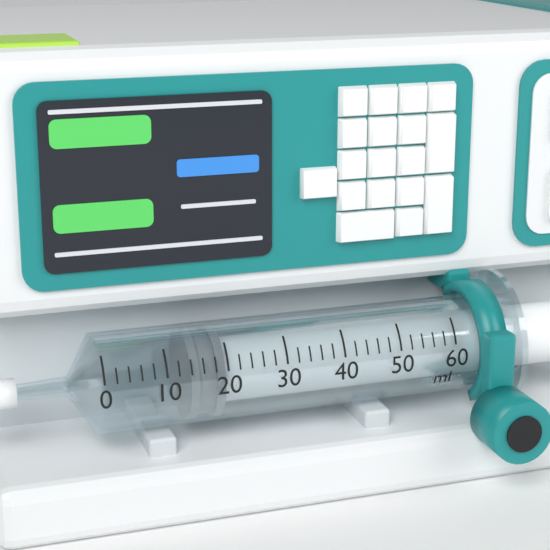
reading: 14 ml
